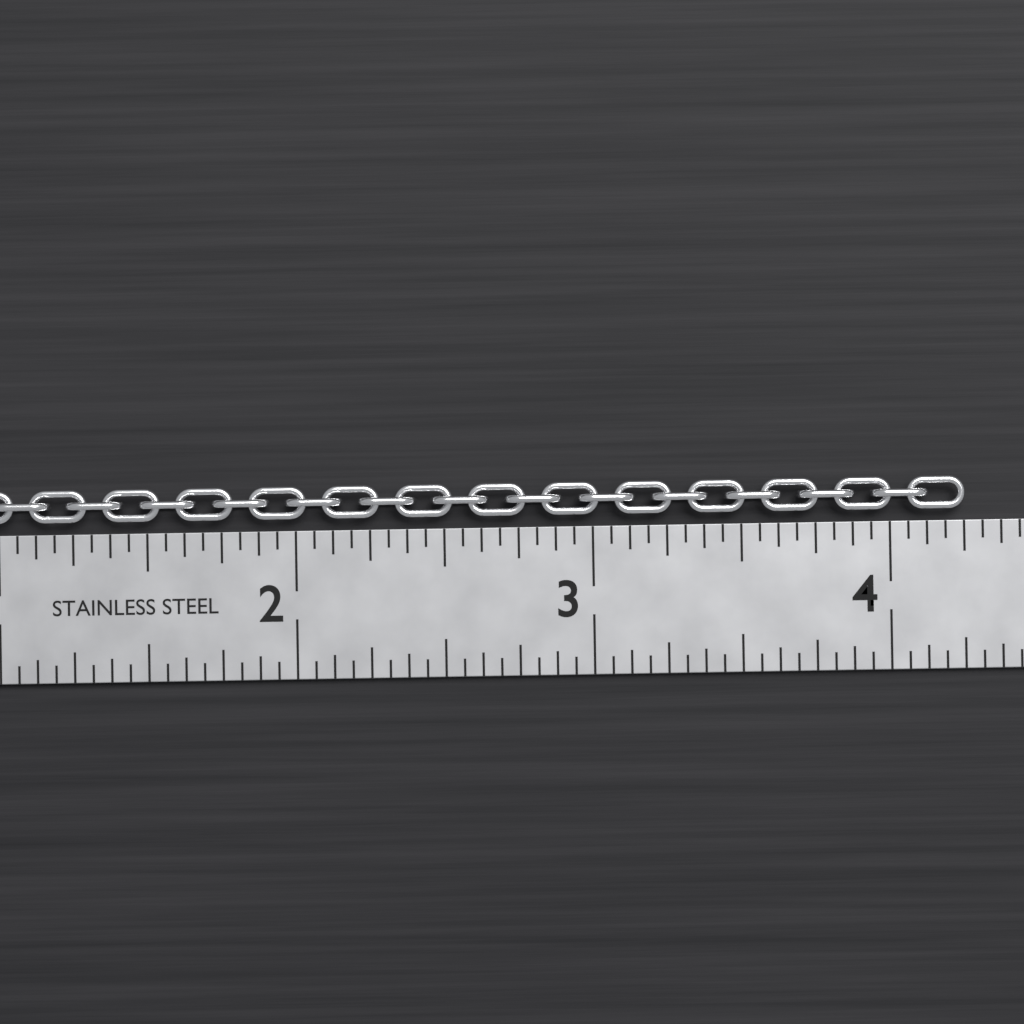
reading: 4.2500 in
